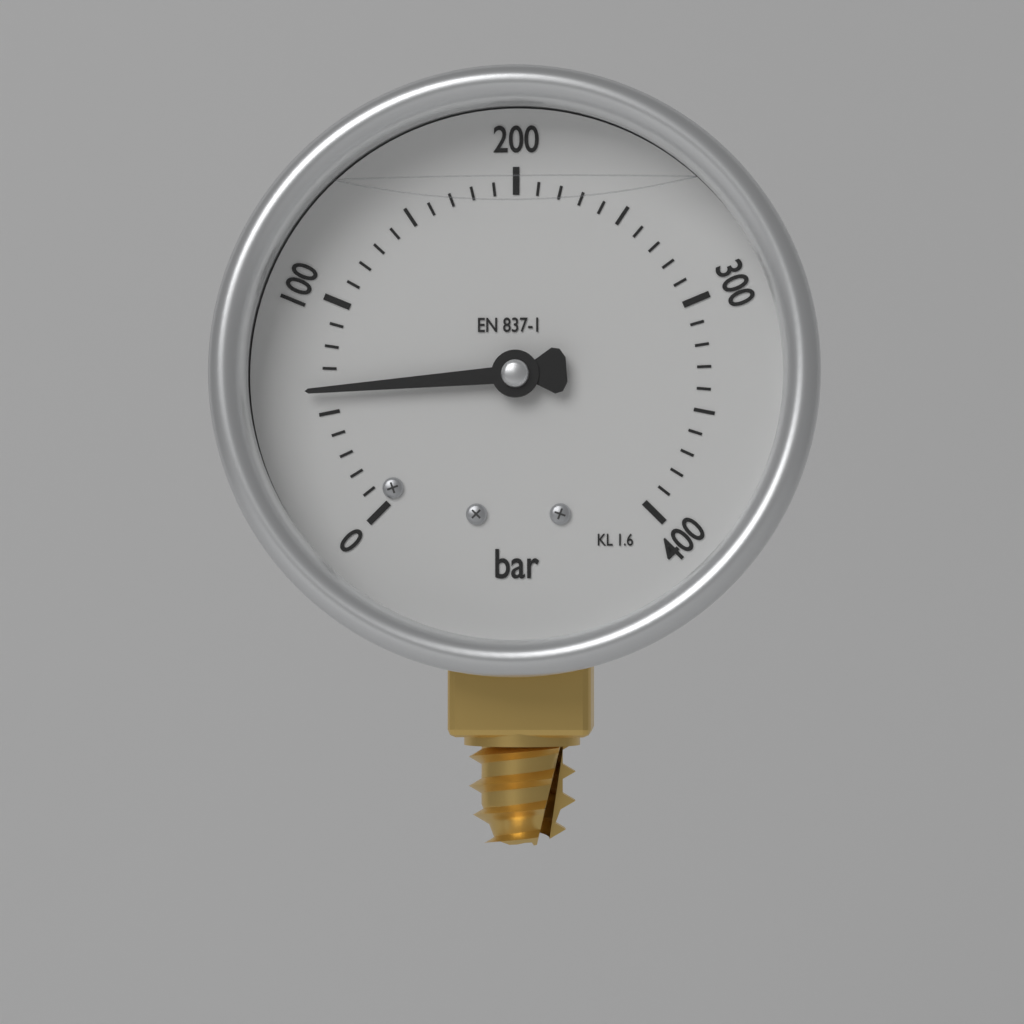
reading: 60 bar
